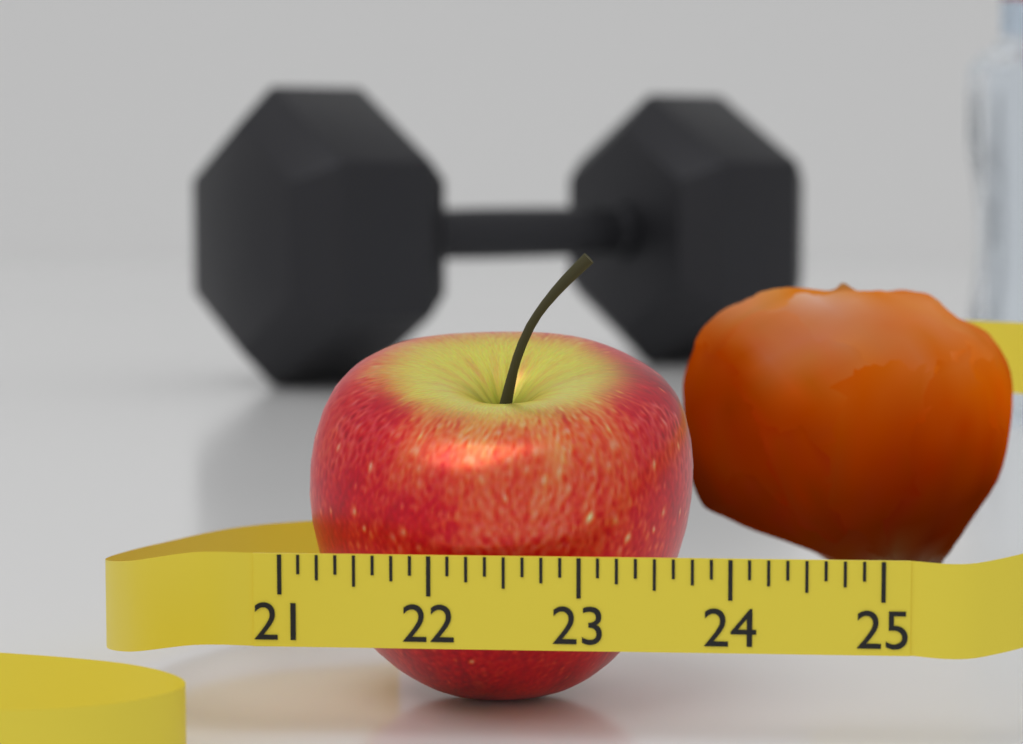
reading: 23.750 (no unit)
